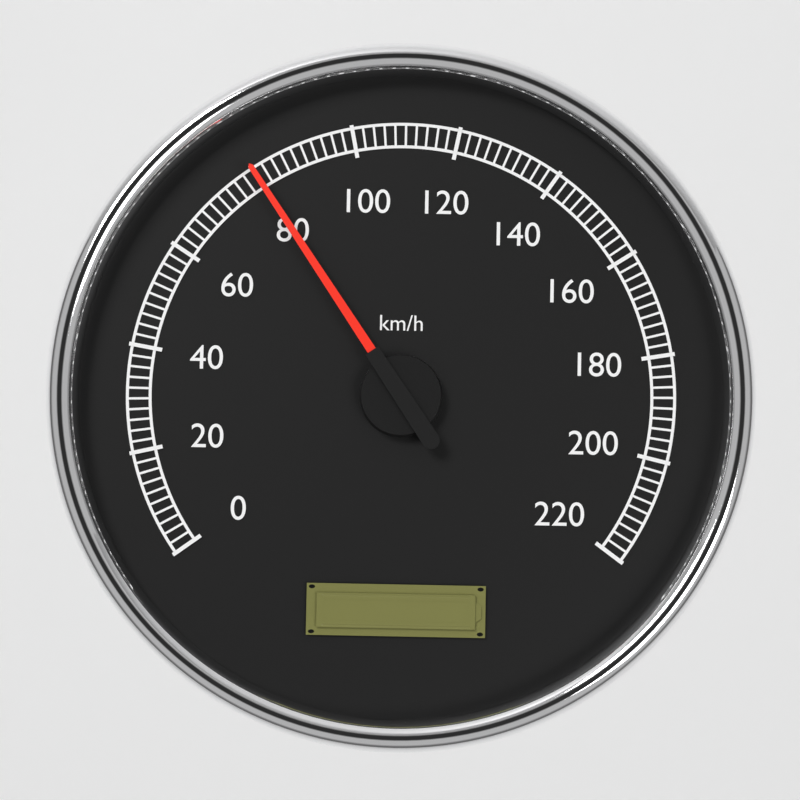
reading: 80 km/h
